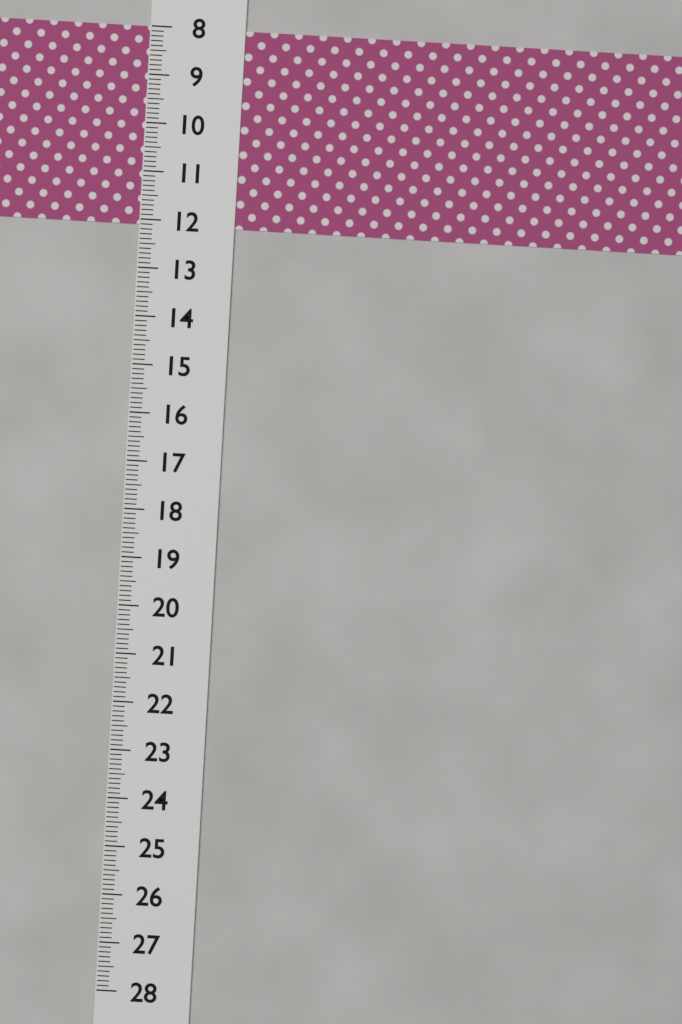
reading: 12.1 (no unit)
